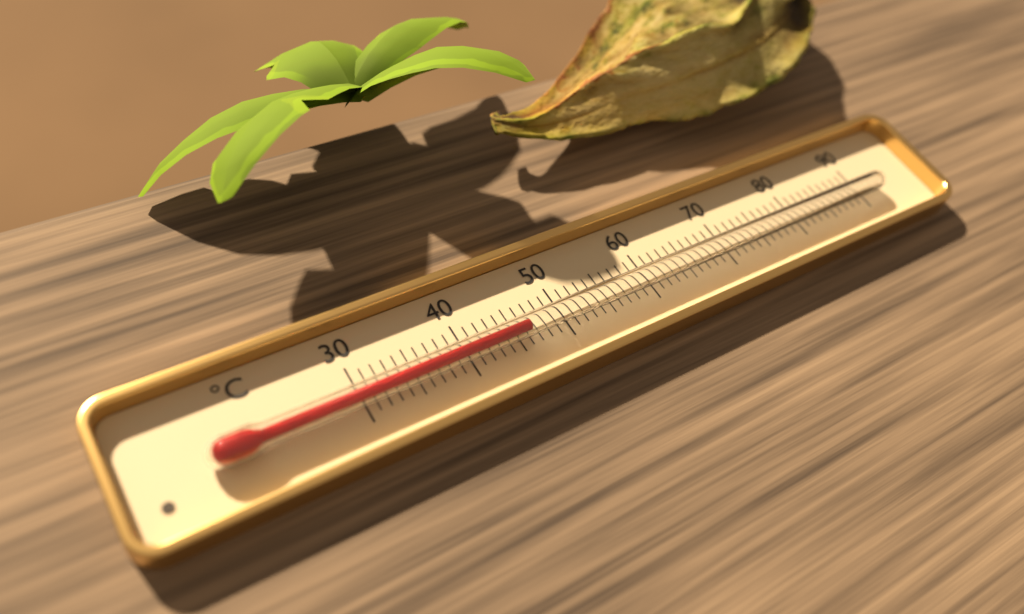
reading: 46 °C
